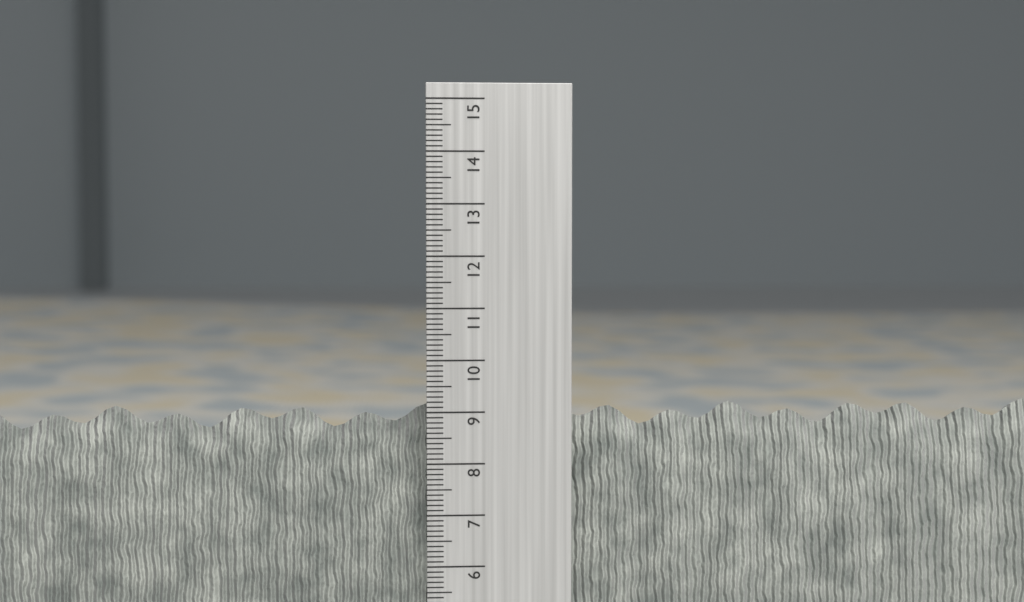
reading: 9.1 cm
